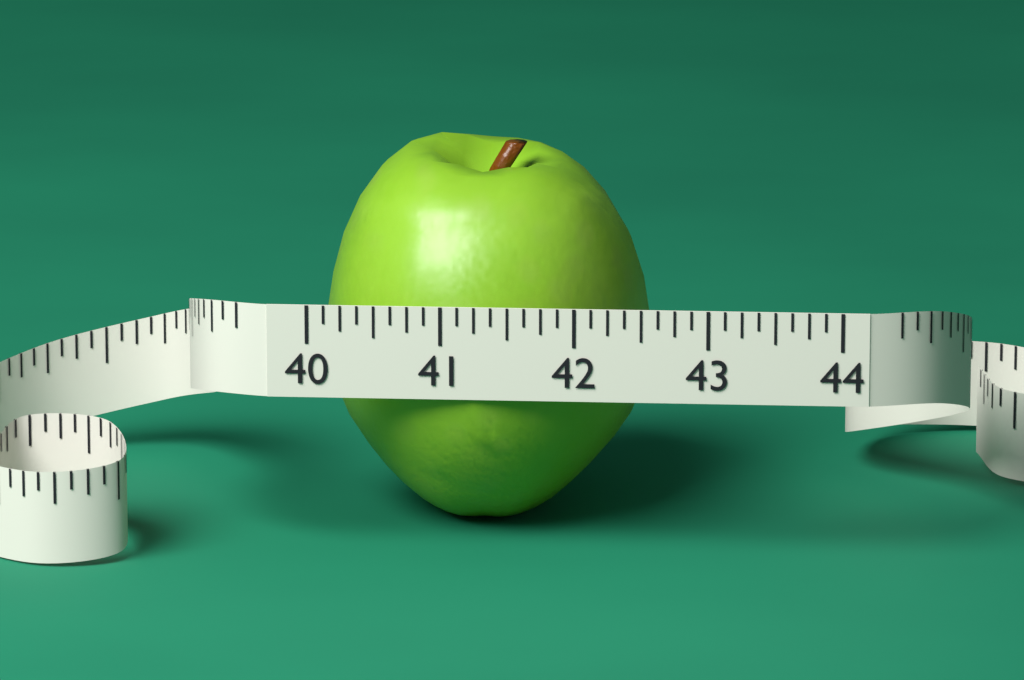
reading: 42.500 (no unit)
